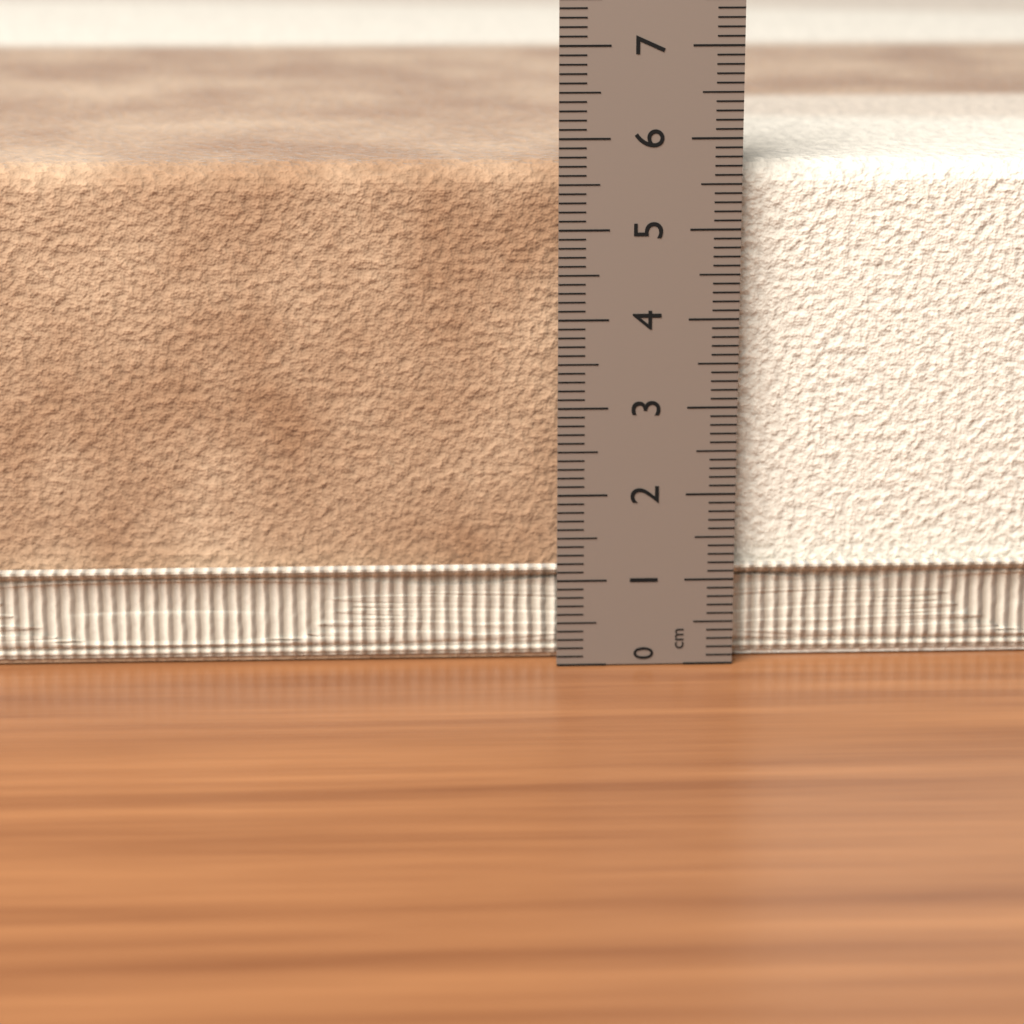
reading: 5.7 cm
